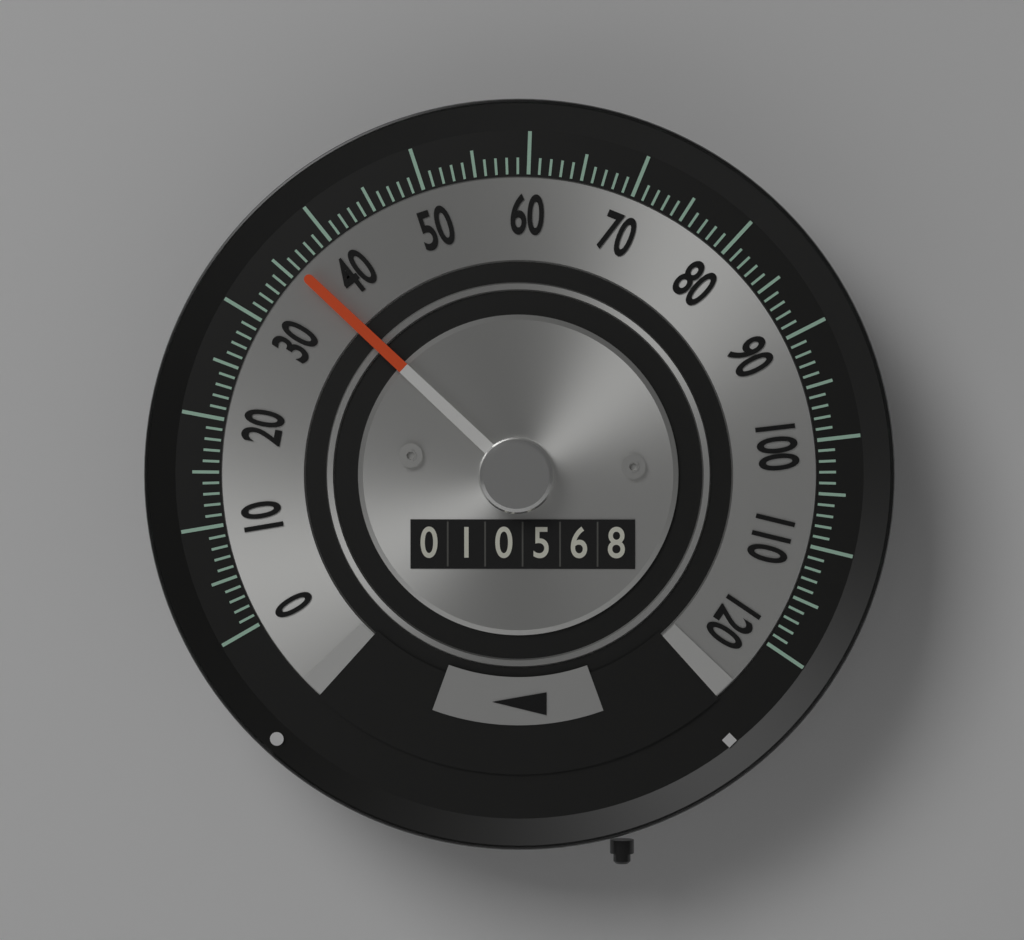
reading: 36 (no unit)
